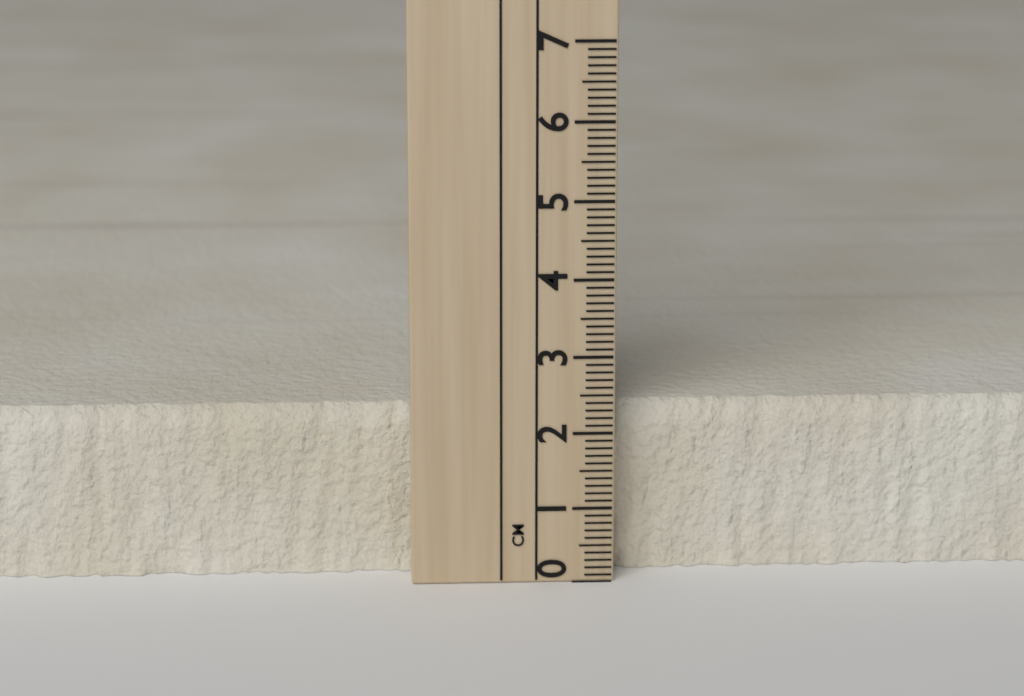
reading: 2.3 cm
